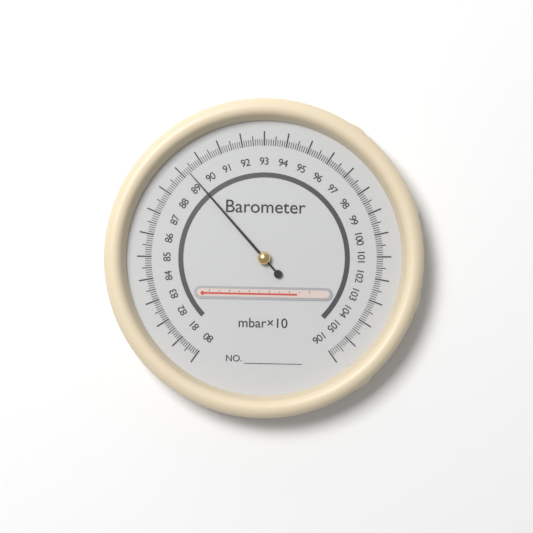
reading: 89.3 mbar×10
